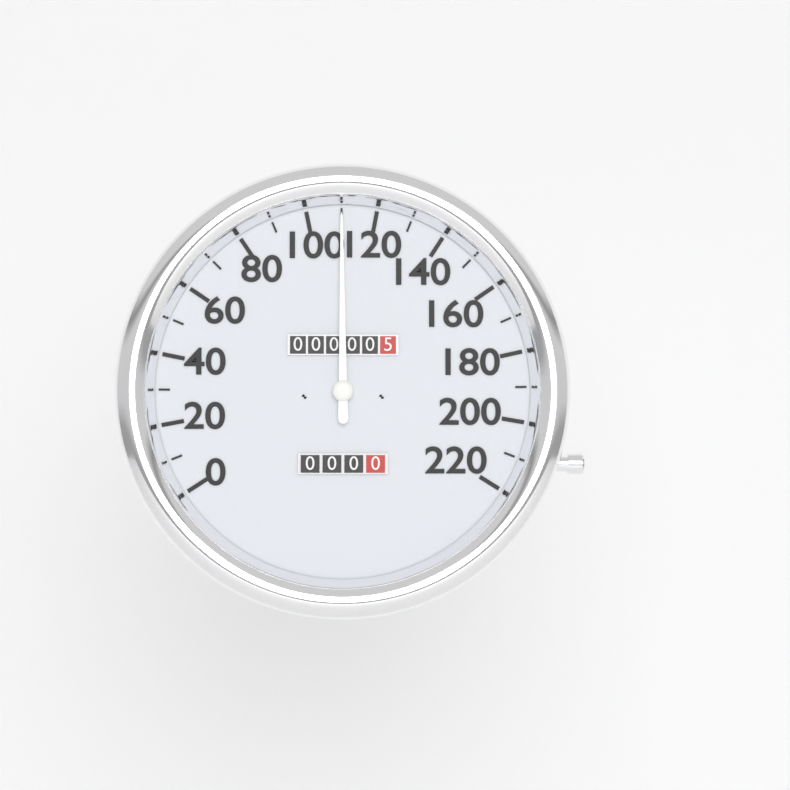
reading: 110 (no unit)
